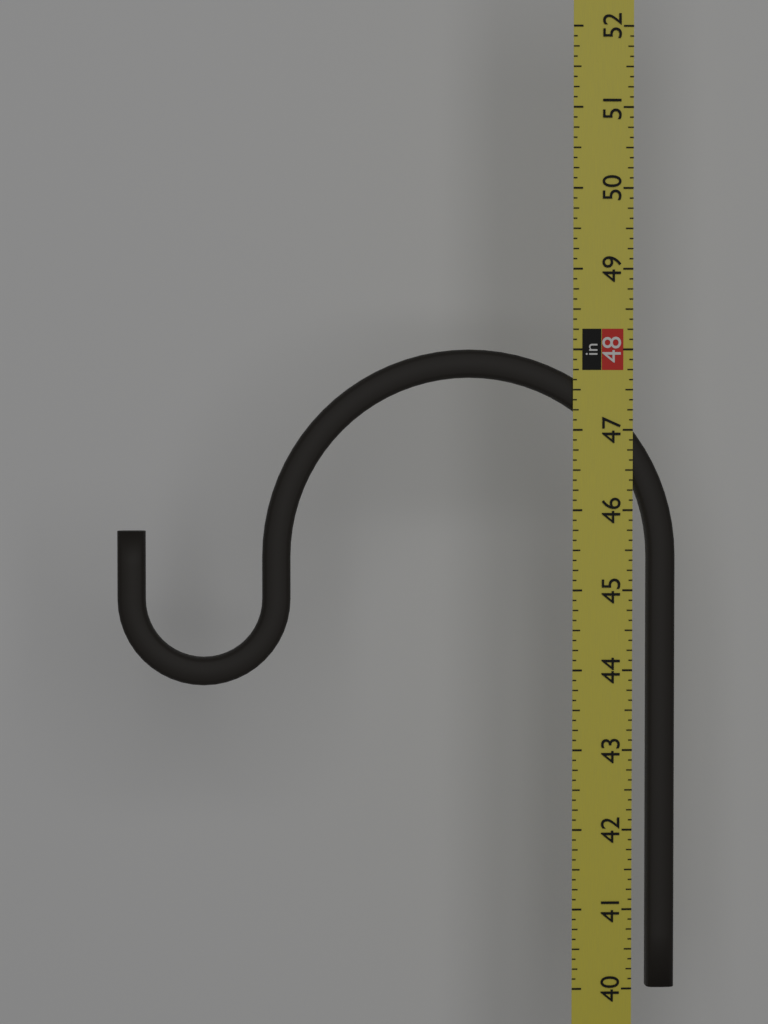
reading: 48.000 in
